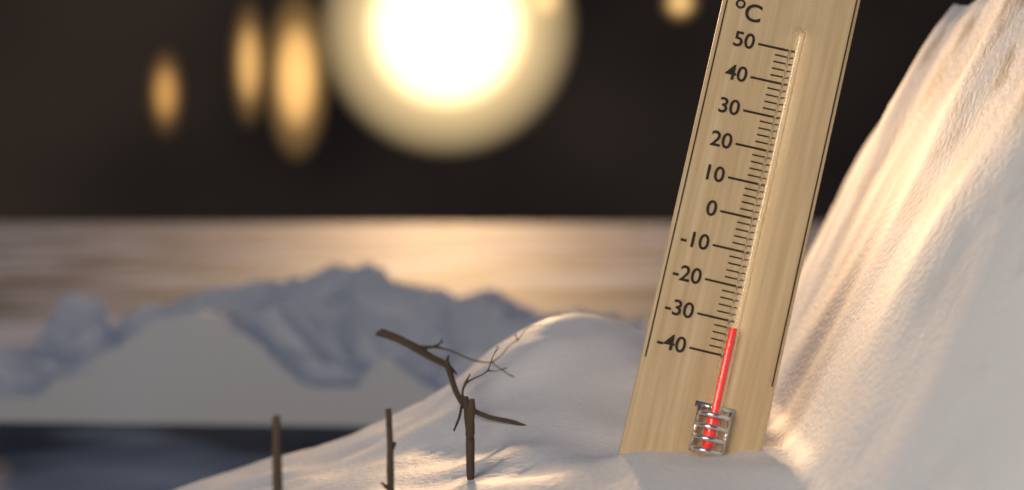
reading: -32 °C
